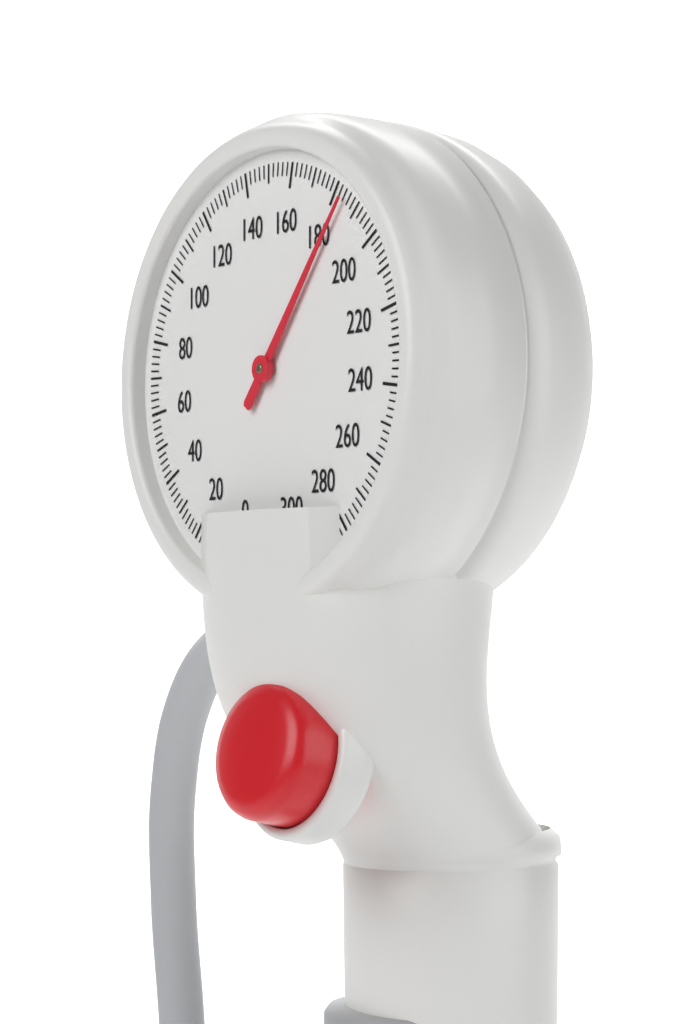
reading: 184 mmHg
